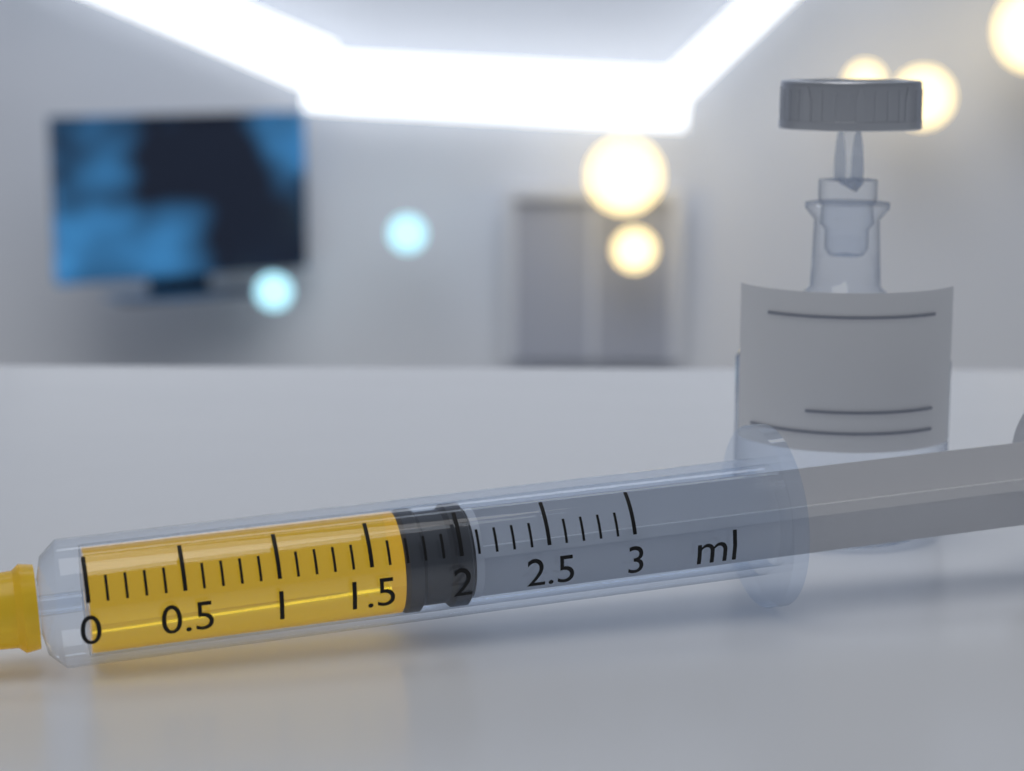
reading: 1.7 ml
